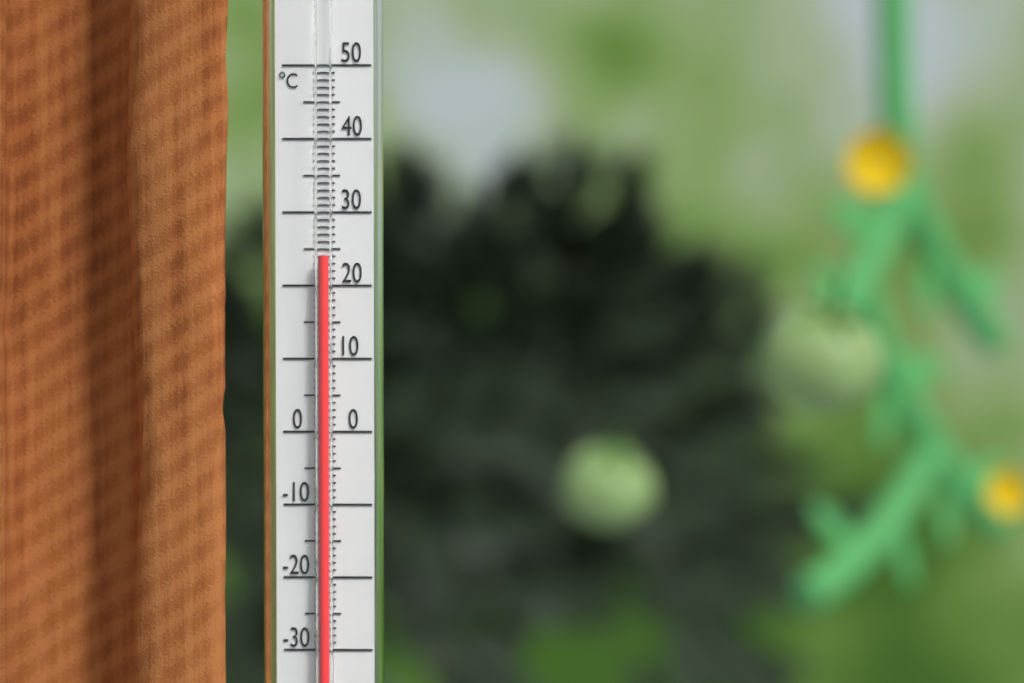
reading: 24 °C
